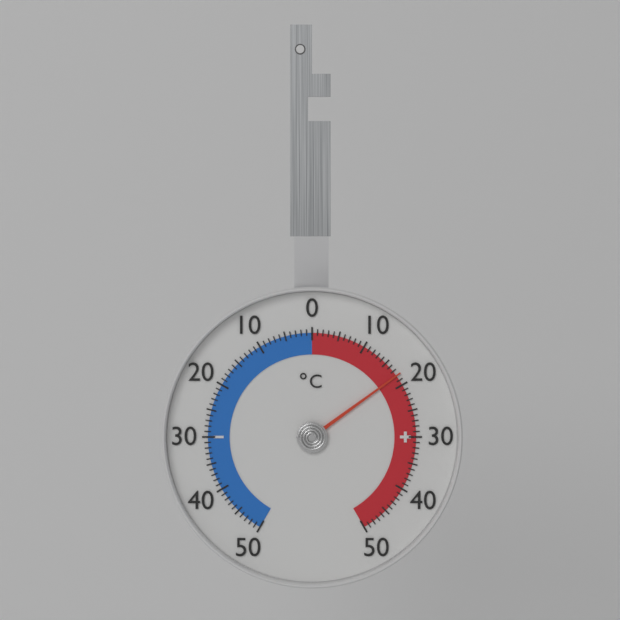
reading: 18 °C
